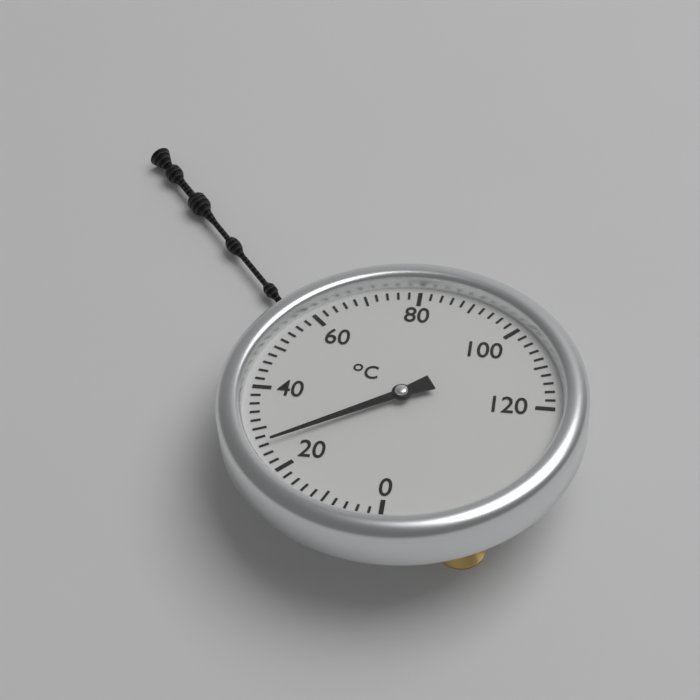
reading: 26 °C
